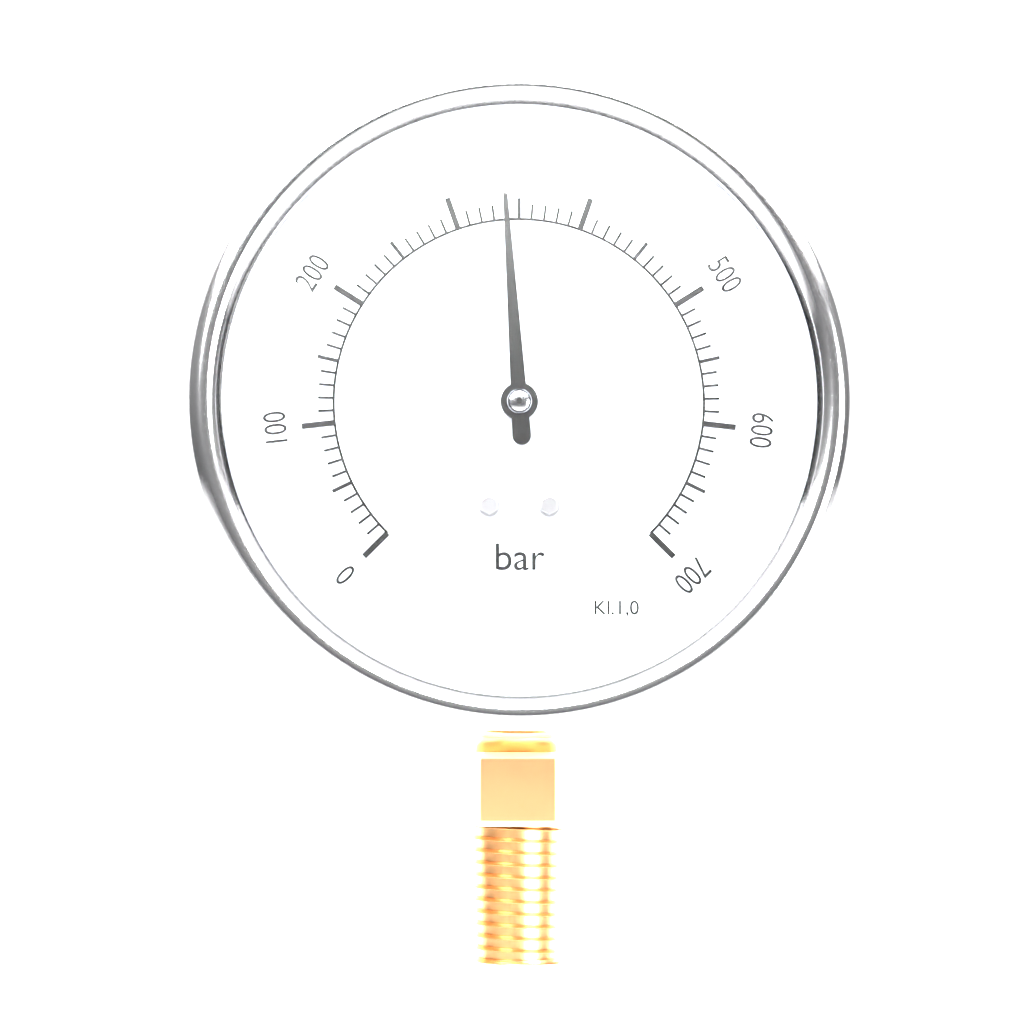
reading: 340 bar
